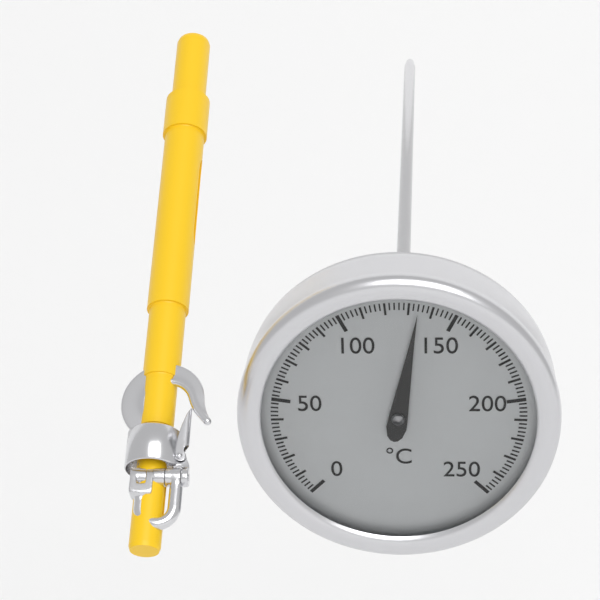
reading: 134 °C
